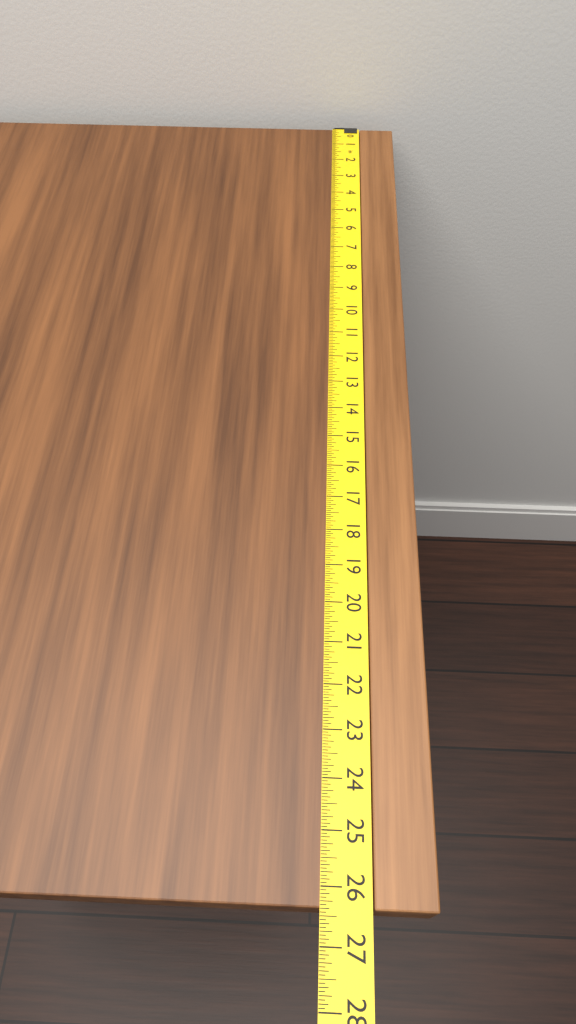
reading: 26.3750 in
